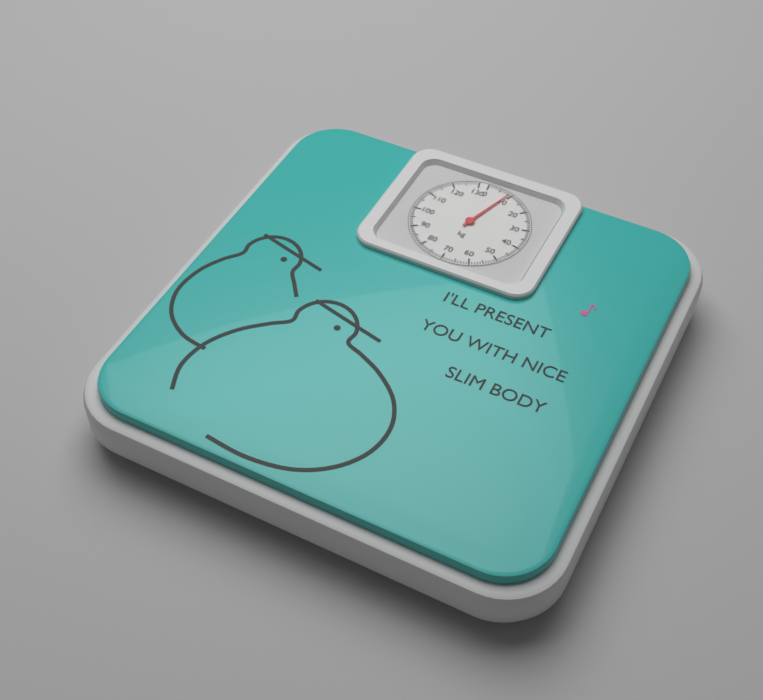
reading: 9 kg
